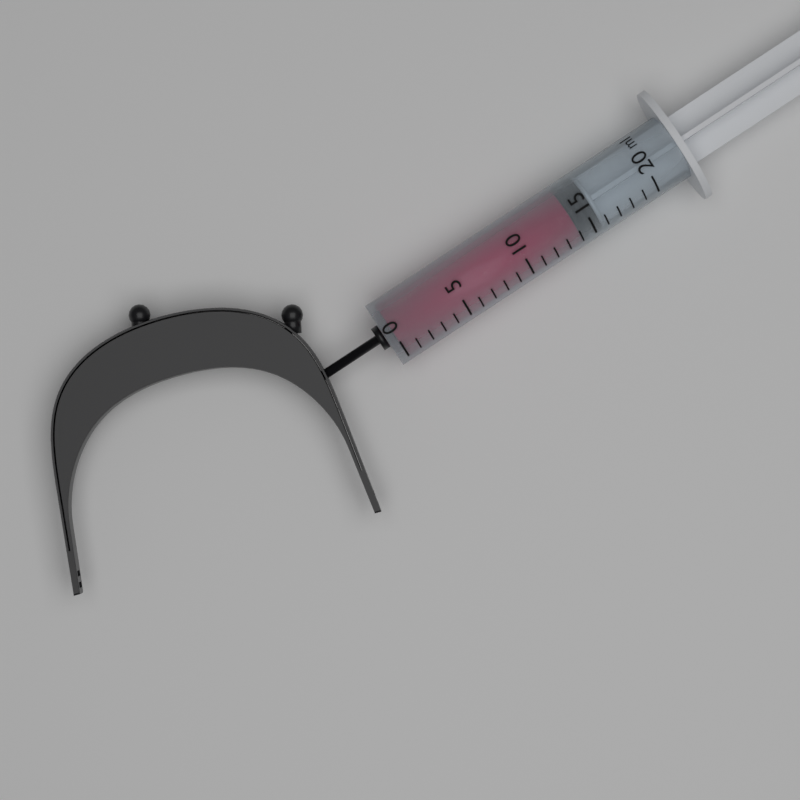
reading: 14 ml
